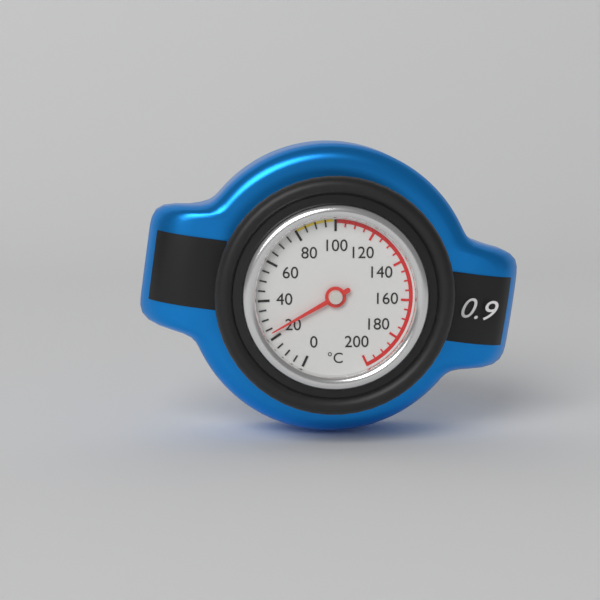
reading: 23 °C
